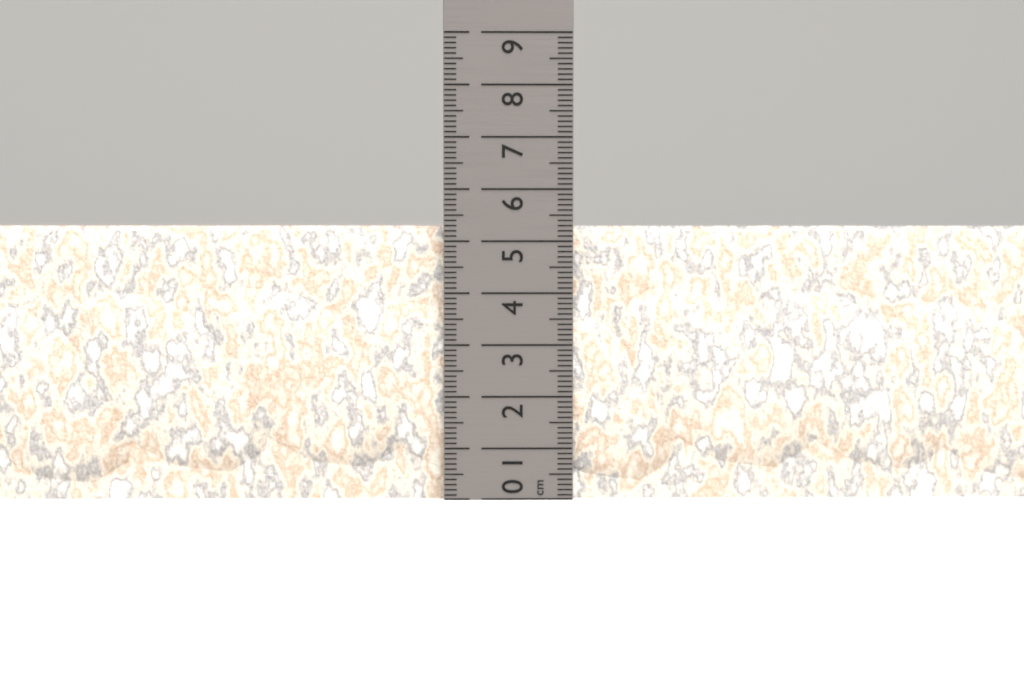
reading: 5.3 cm
